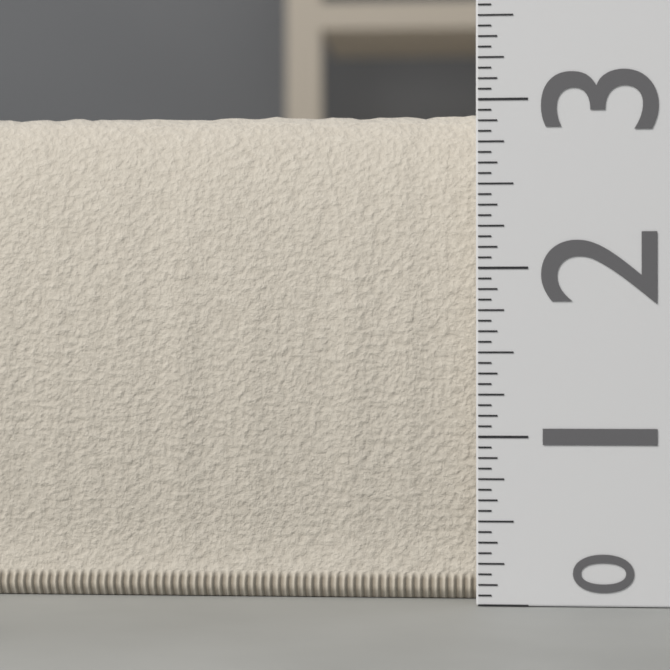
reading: 3.0000 (no unit)
